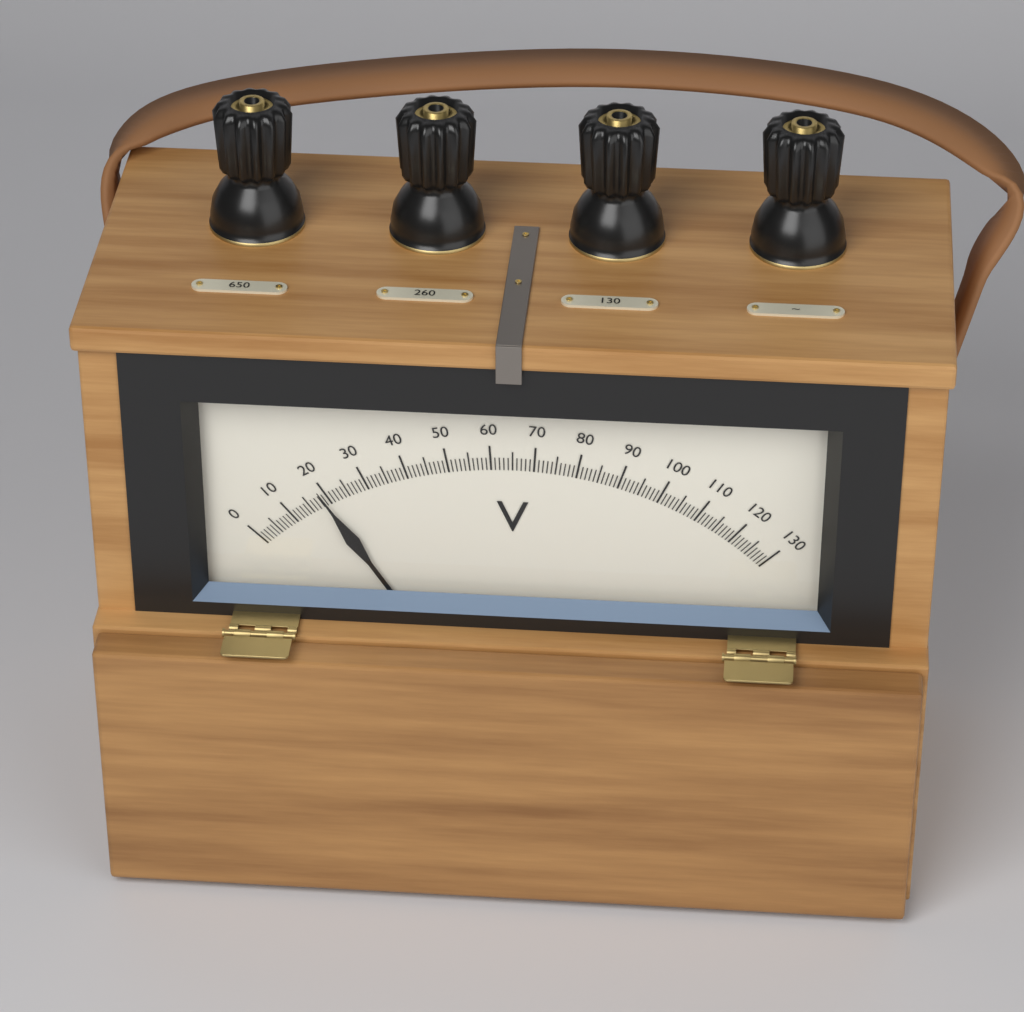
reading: 19 V
